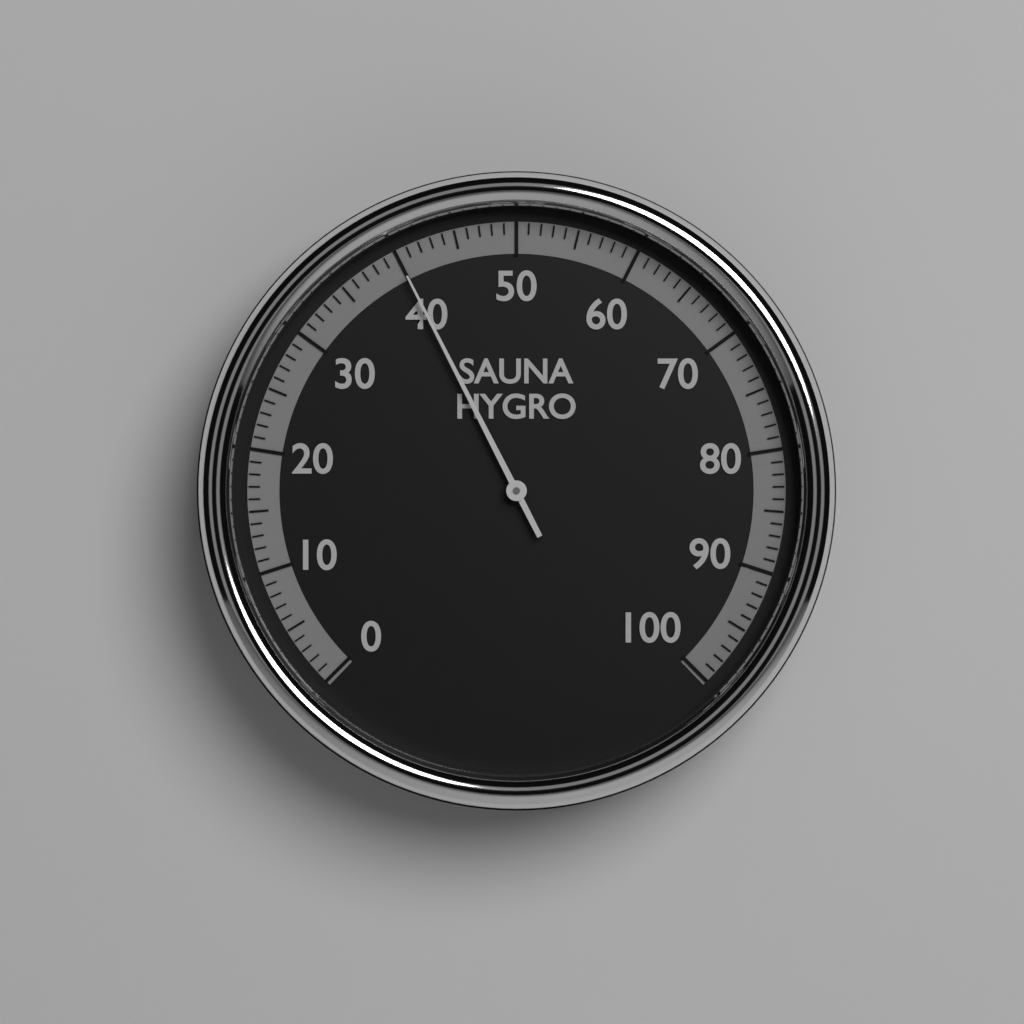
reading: 40 (no unit)
